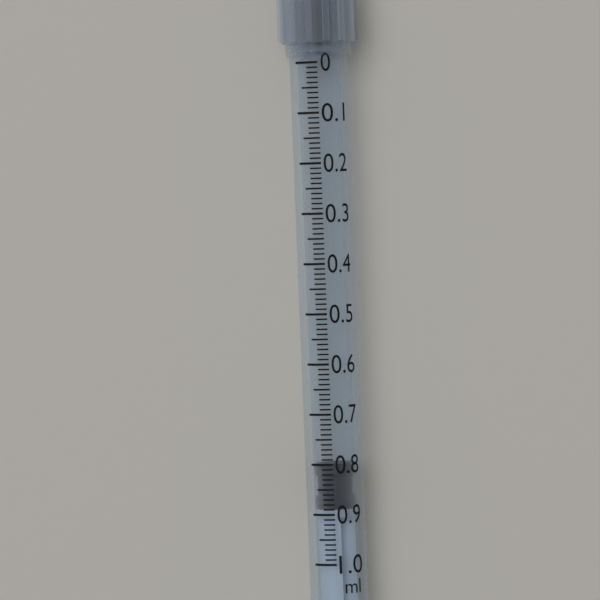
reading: 0.80 ml
